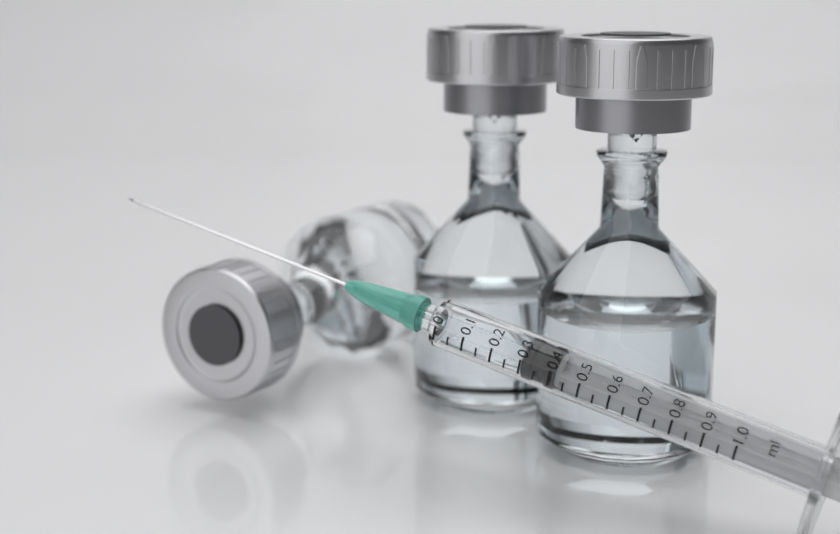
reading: 0.30 ml
